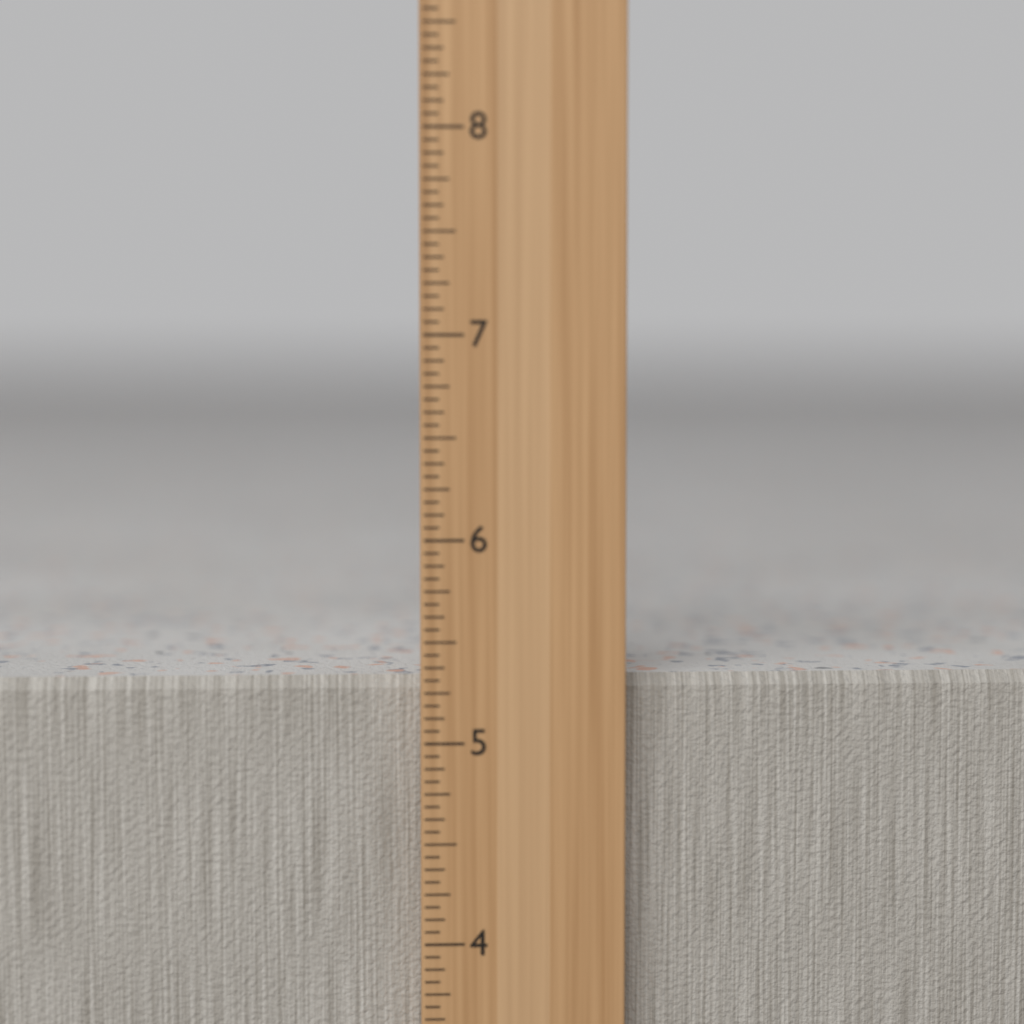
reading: 5.3125 in
